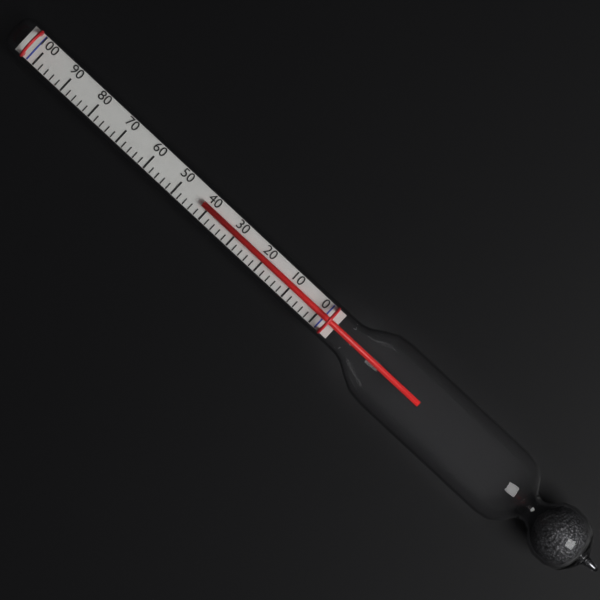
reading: 42 (no unit)
